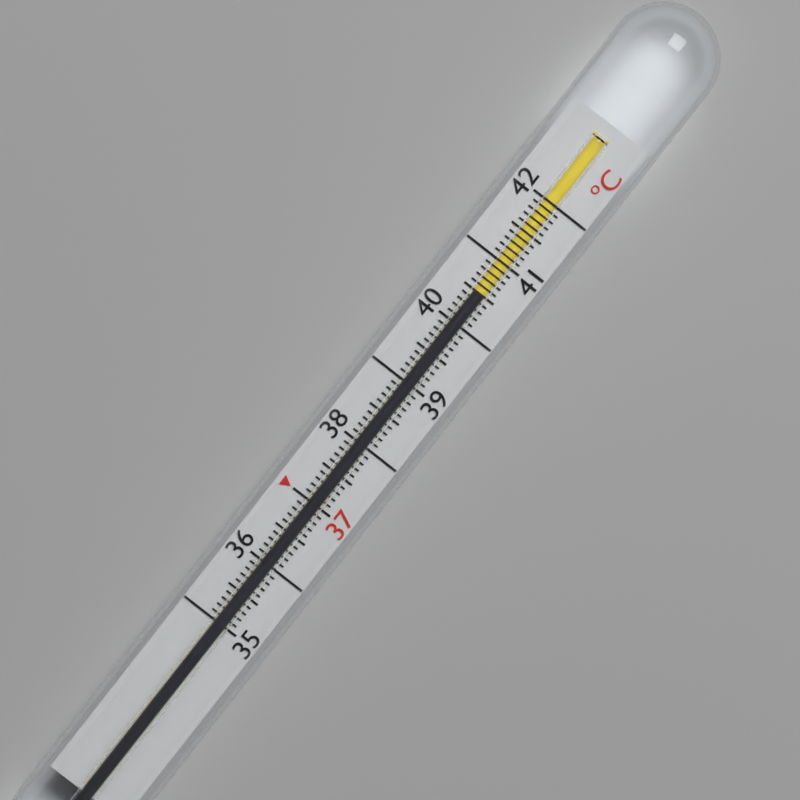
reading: 40.5 °C
